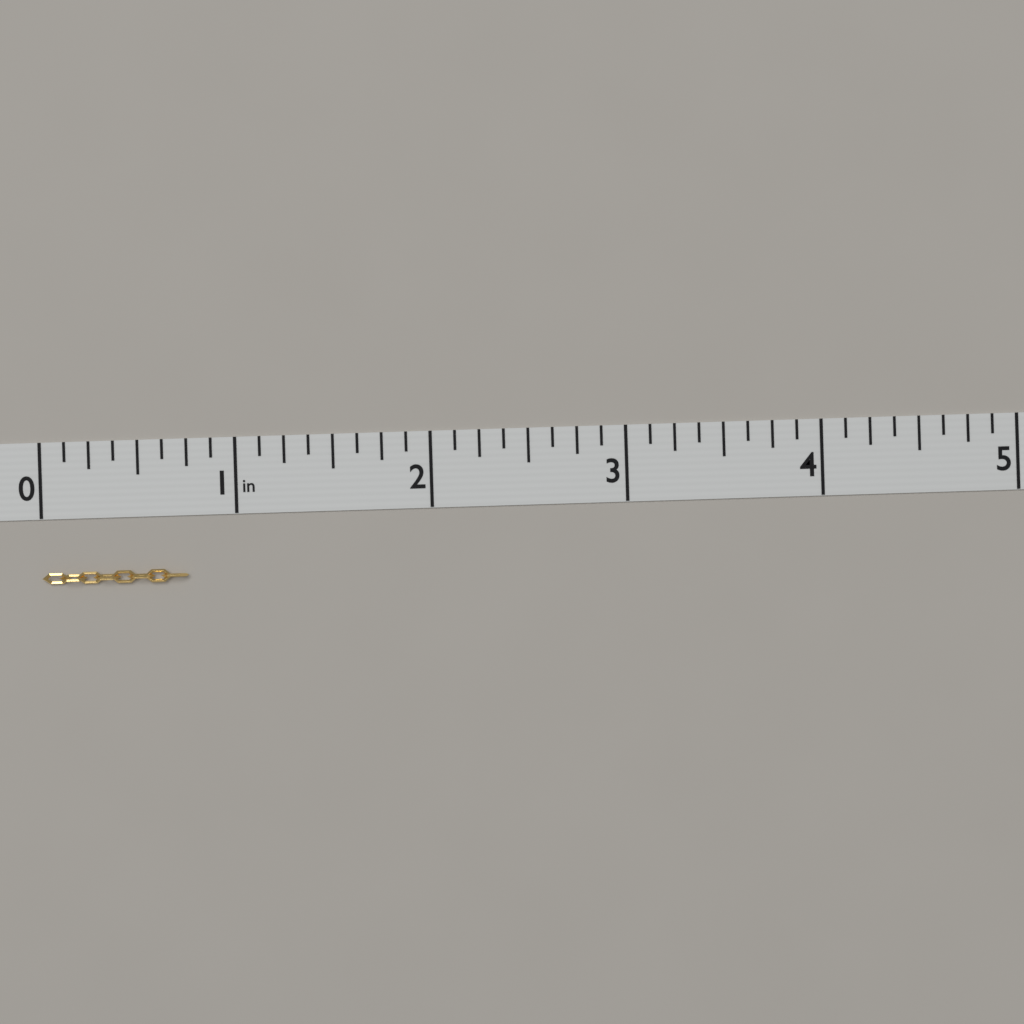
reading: 0.750 in
